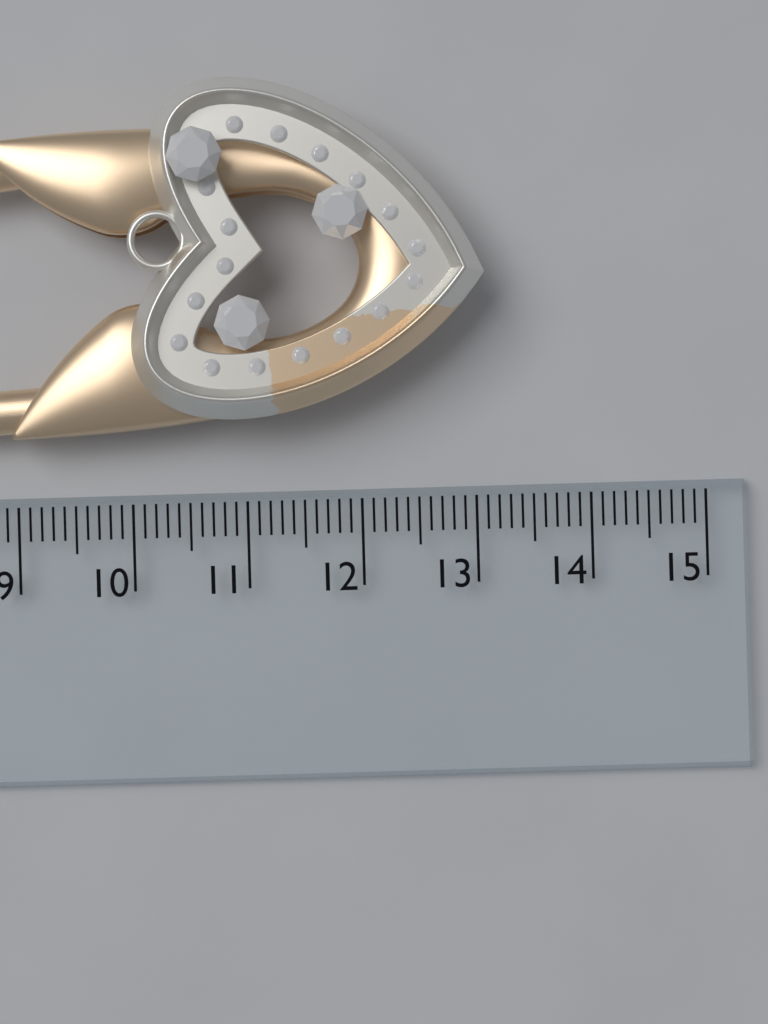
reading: 13.1 cm
